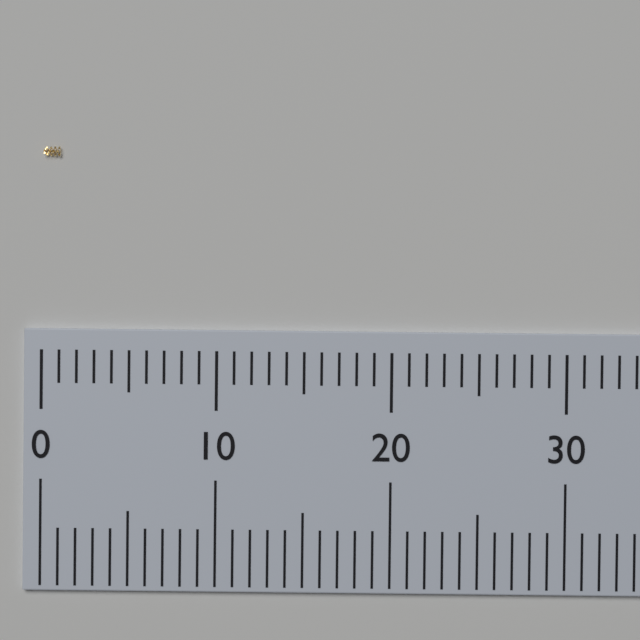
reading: 1 (no unit)
